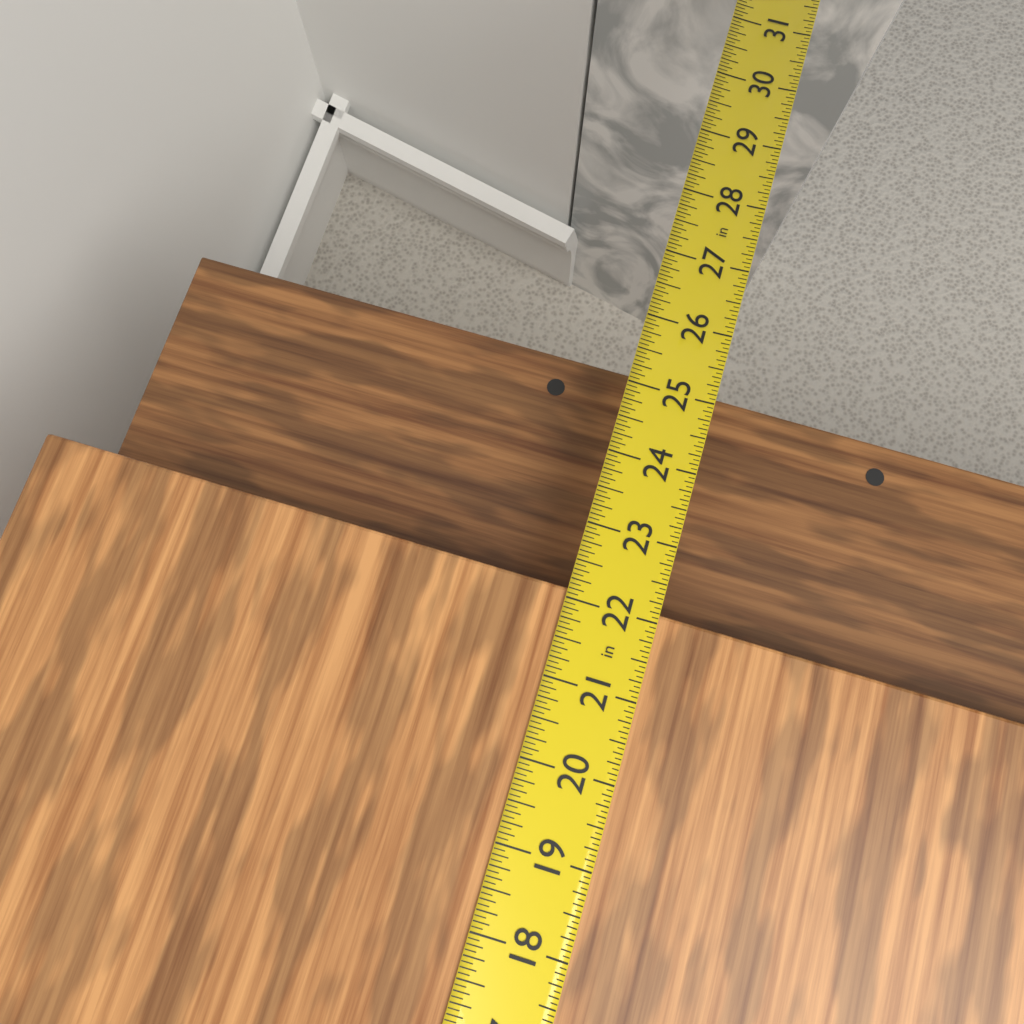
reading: 22.1250 in
